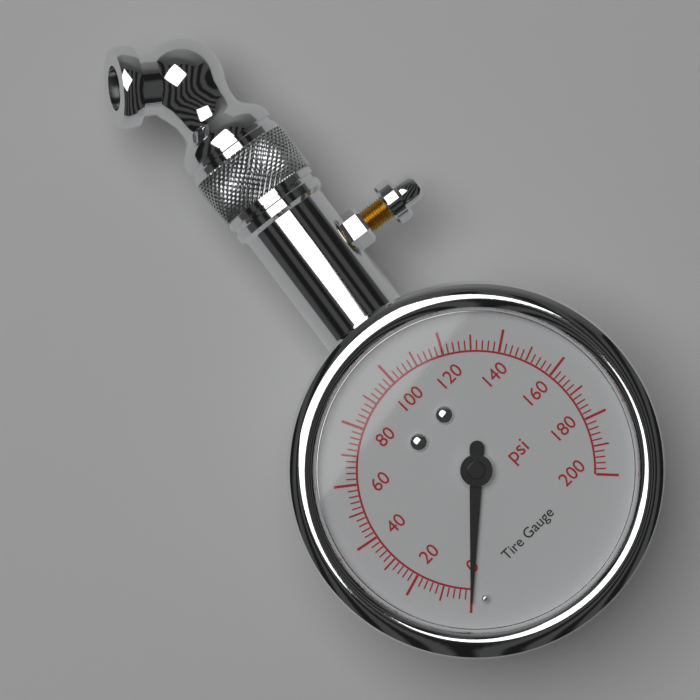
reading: 0 psi
